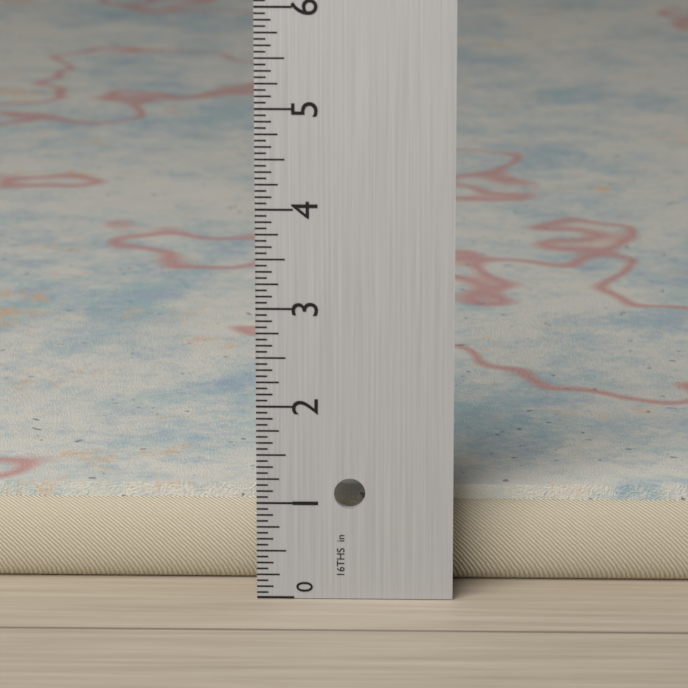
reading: 1.0000 in
